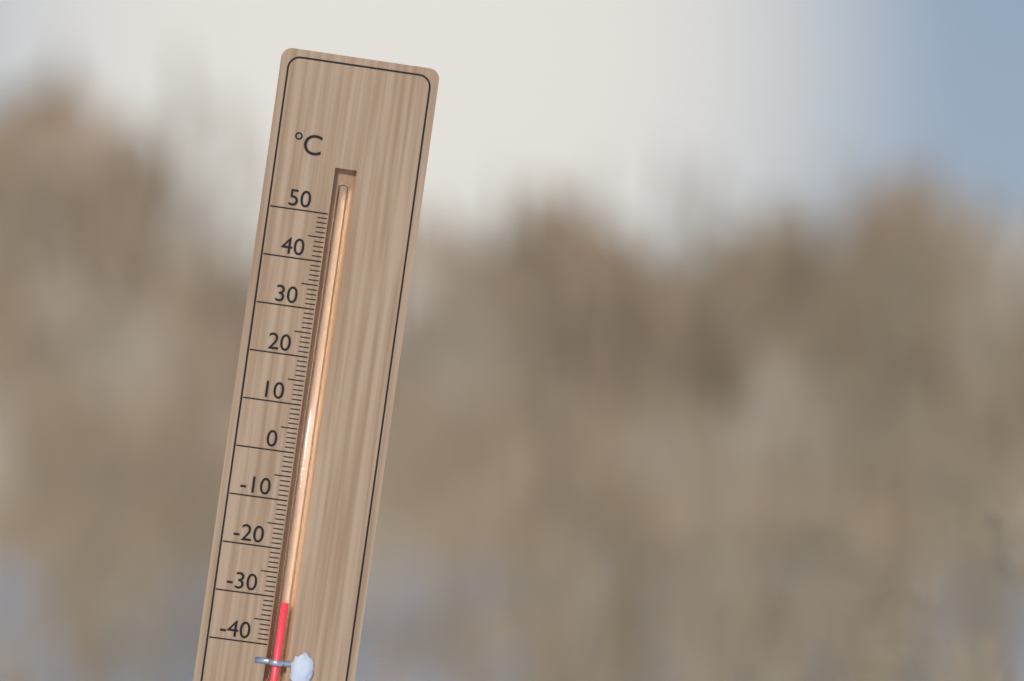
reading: -31 °C
